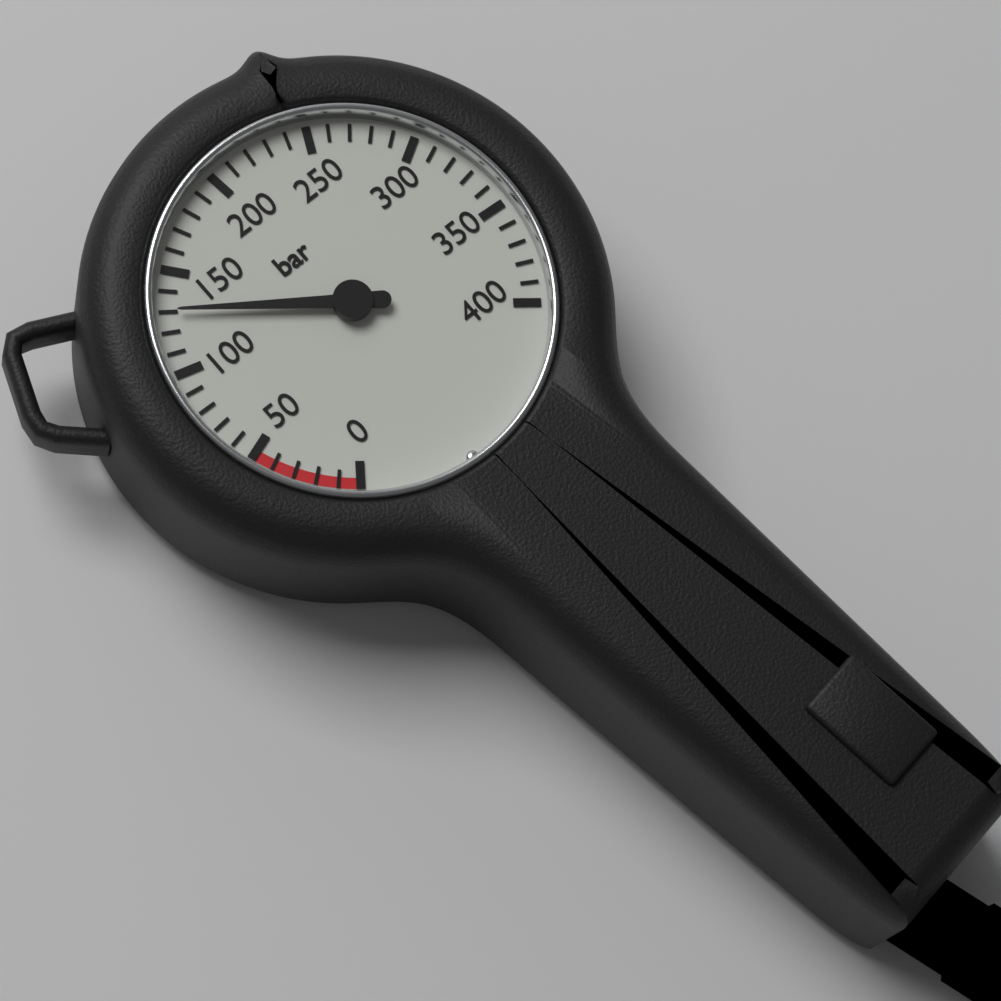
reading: 130 bar
